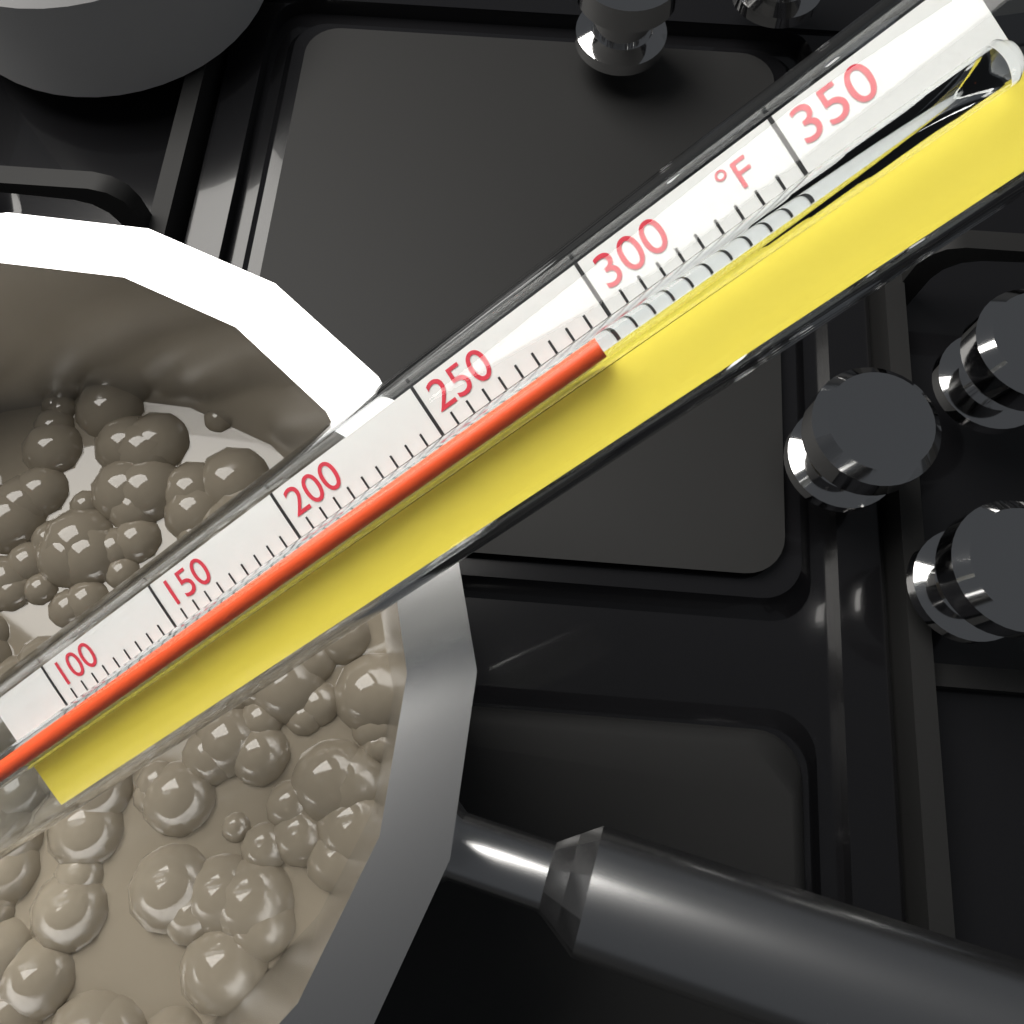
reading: 295 °F
